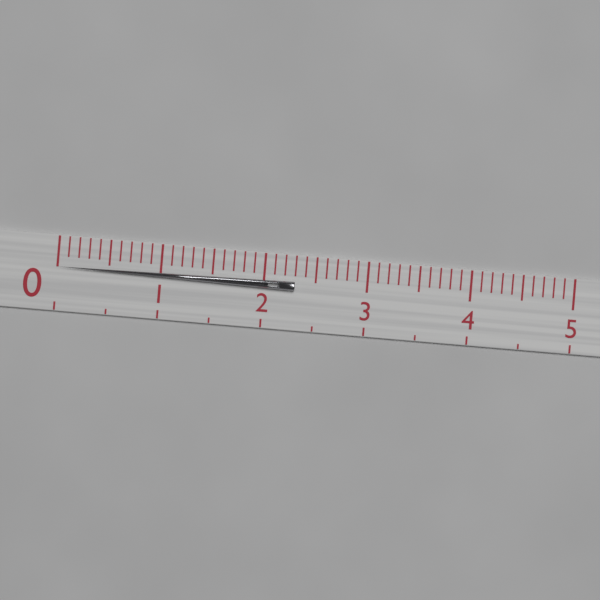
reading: 2.3 (no unit)
